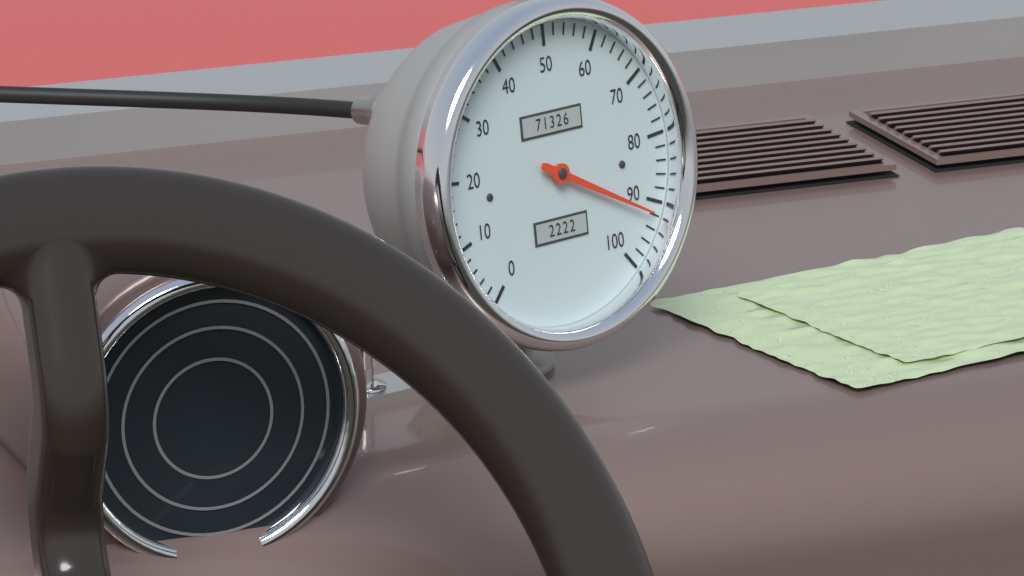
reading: 92 (no unit)
